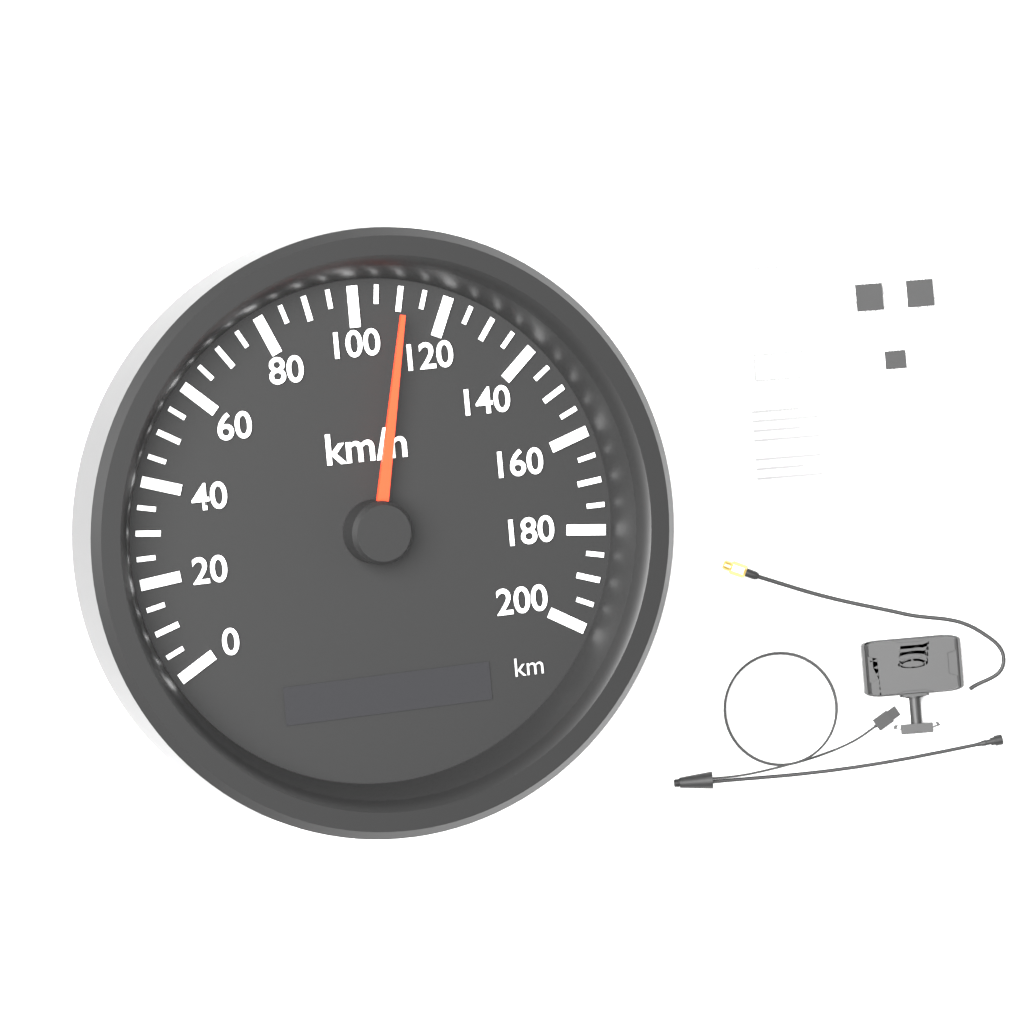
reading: 110 km/h
